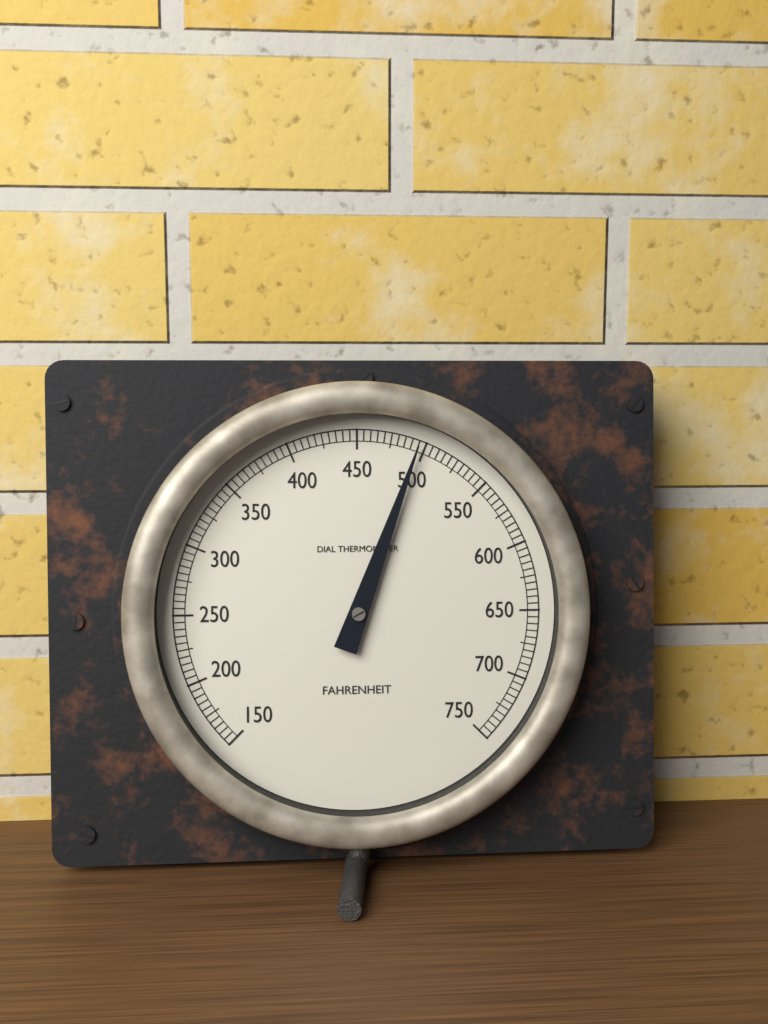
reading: 495 °F
